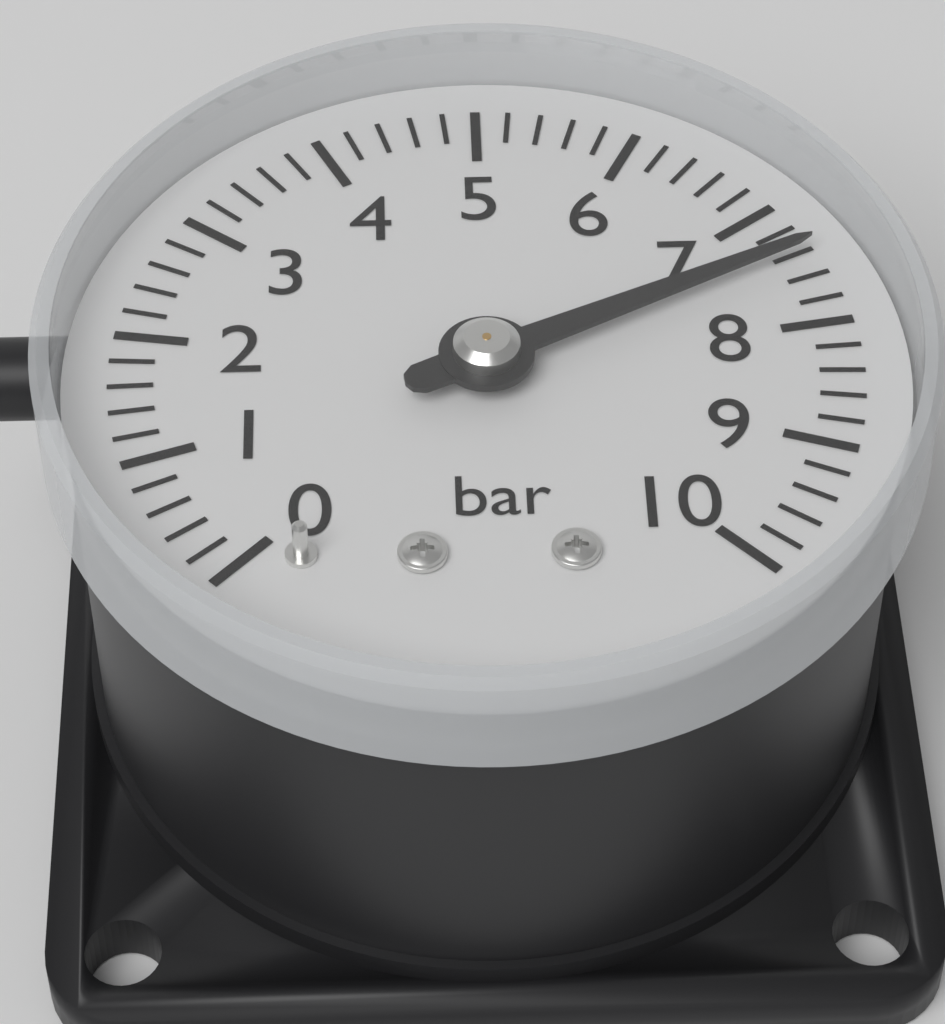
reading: 7.4 bar
